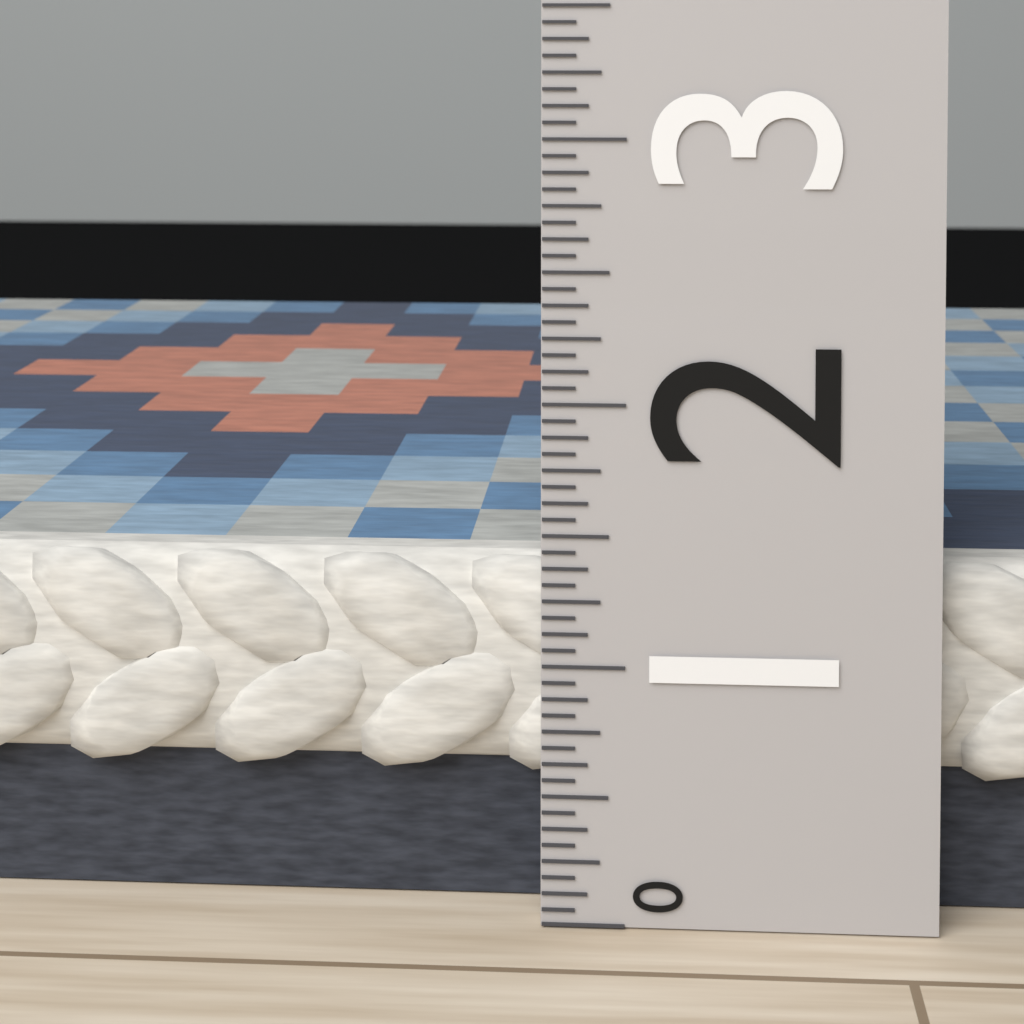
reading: 1.3750 (no unit)
